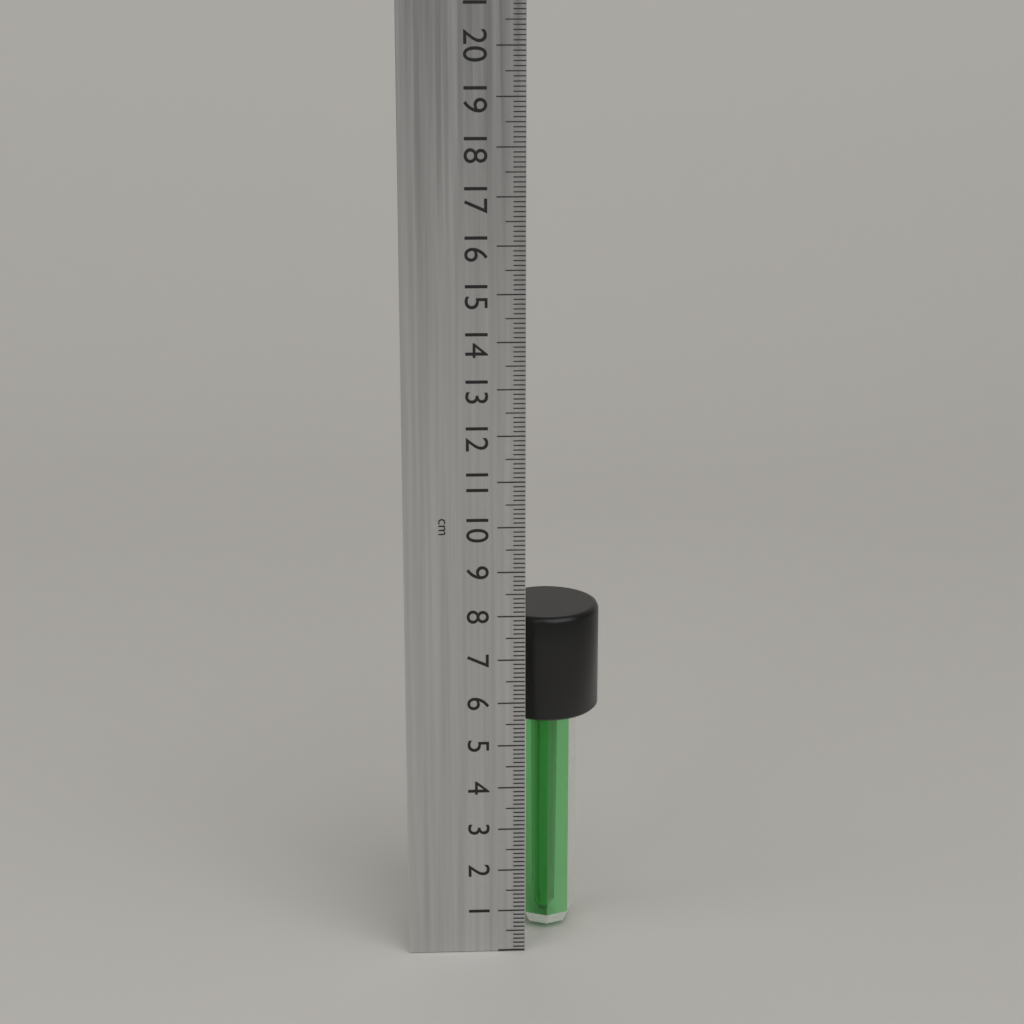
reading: 7.8 cm
